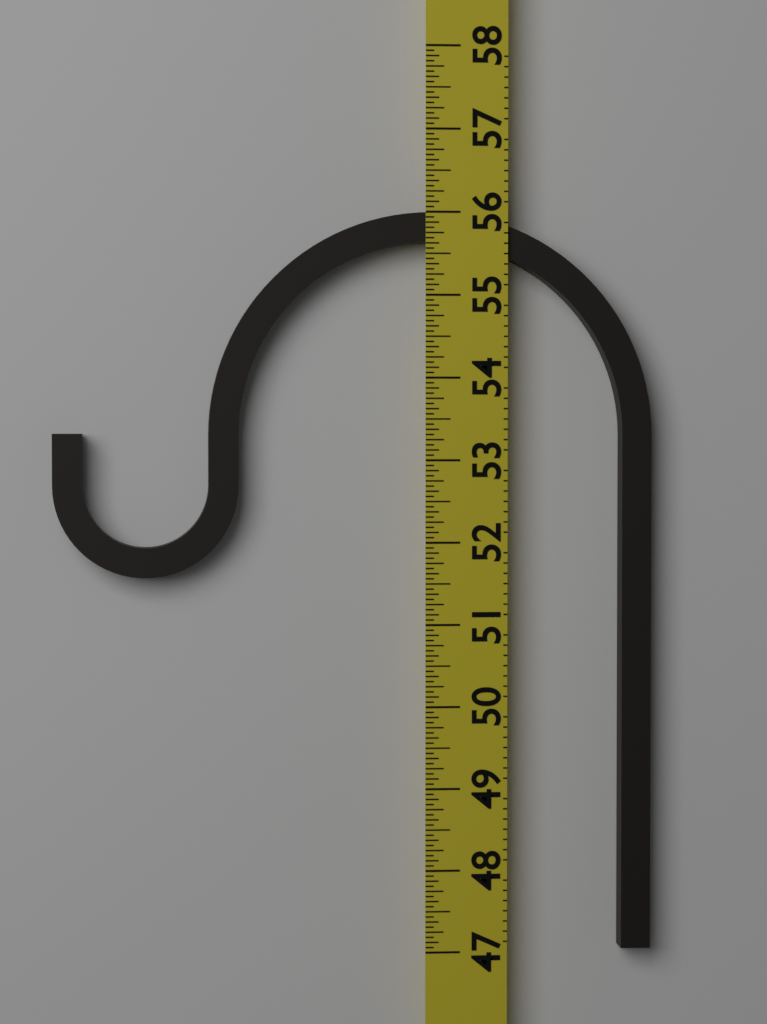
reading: 56.0000 (no unit)
